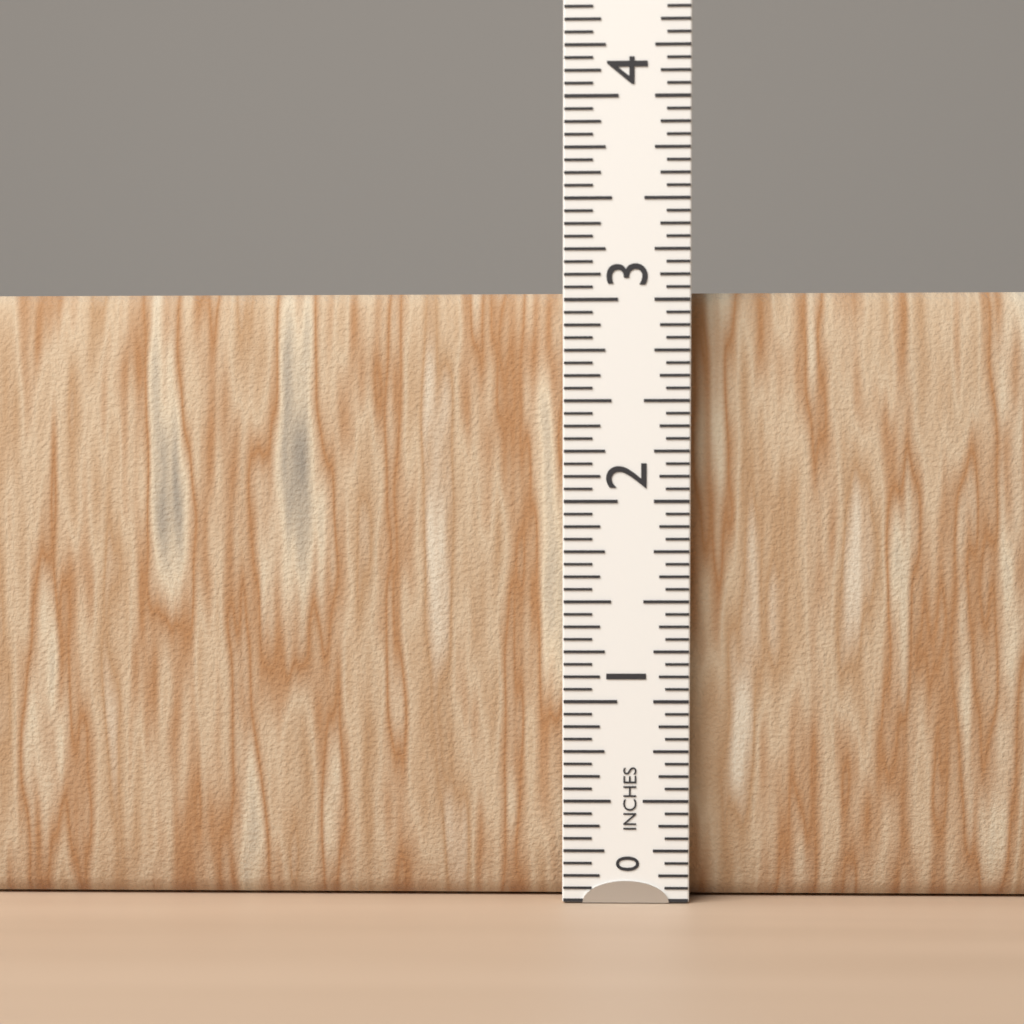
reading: 3.0625 in
